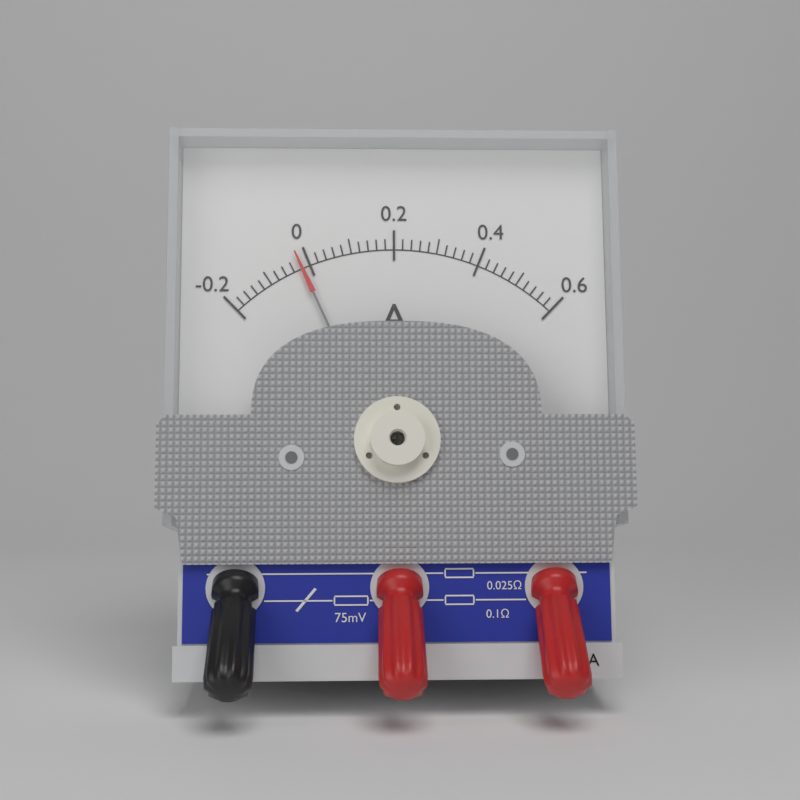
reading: -0.02 A
